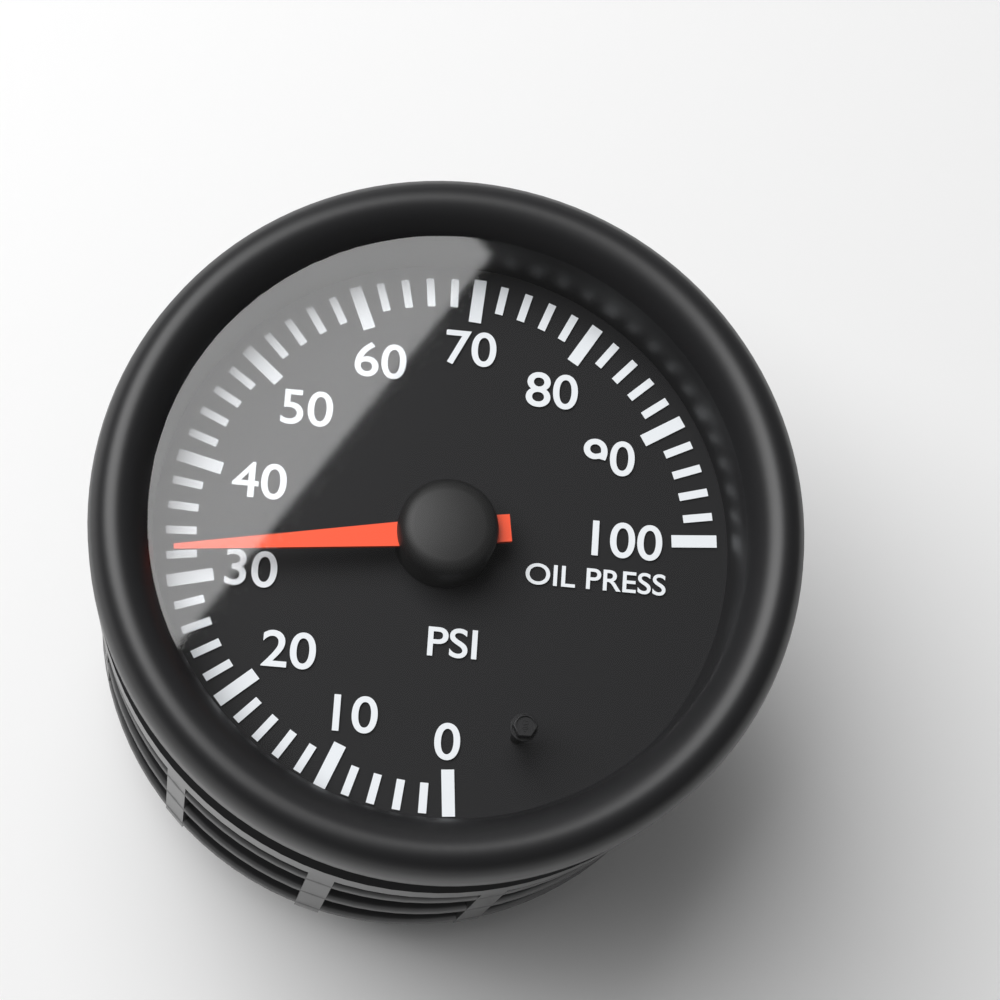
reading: 32 psi
